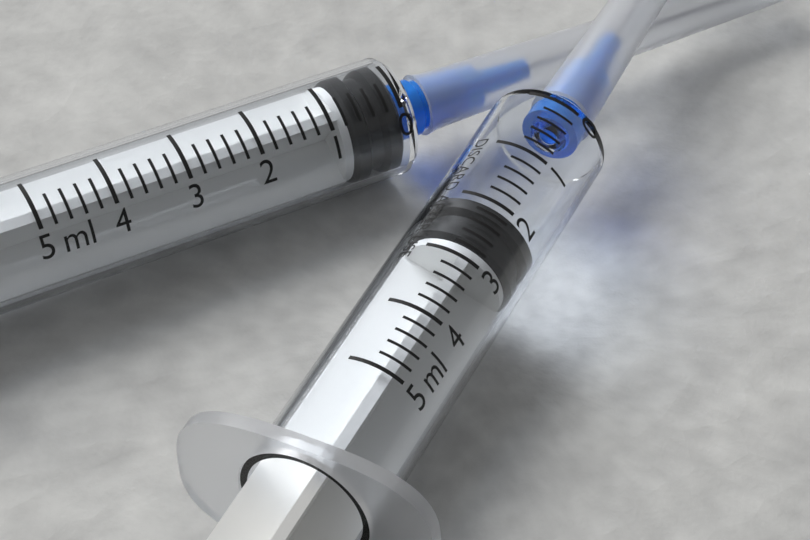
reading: 2.0 ml
